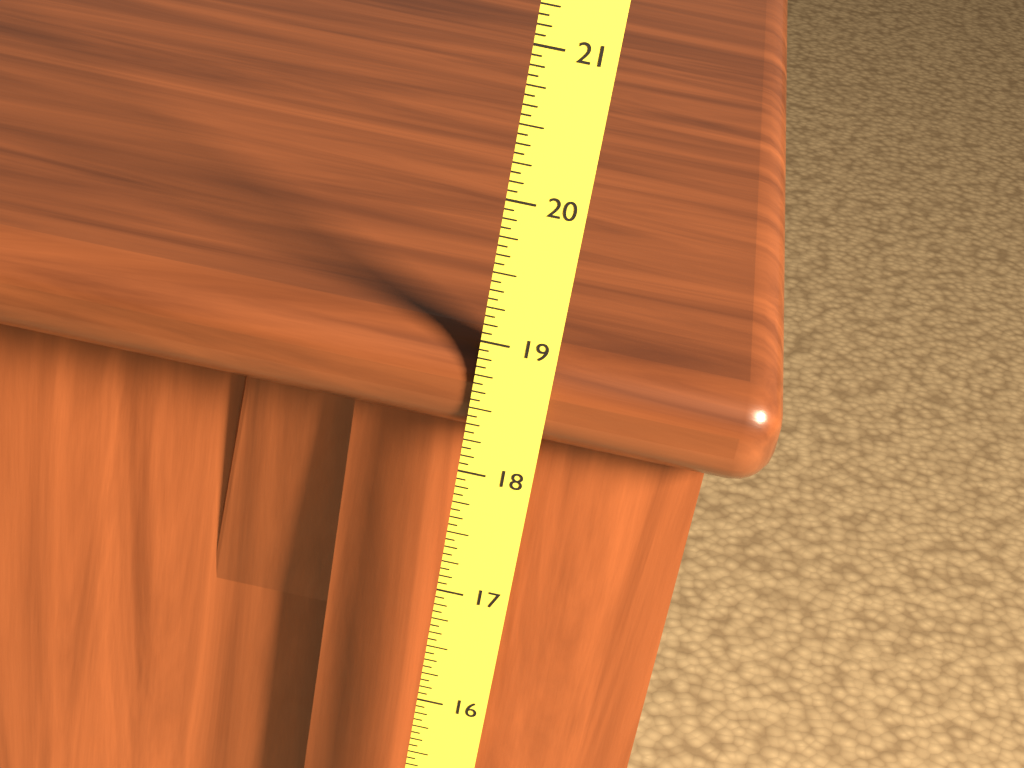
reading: 18.9375 (no unit)
